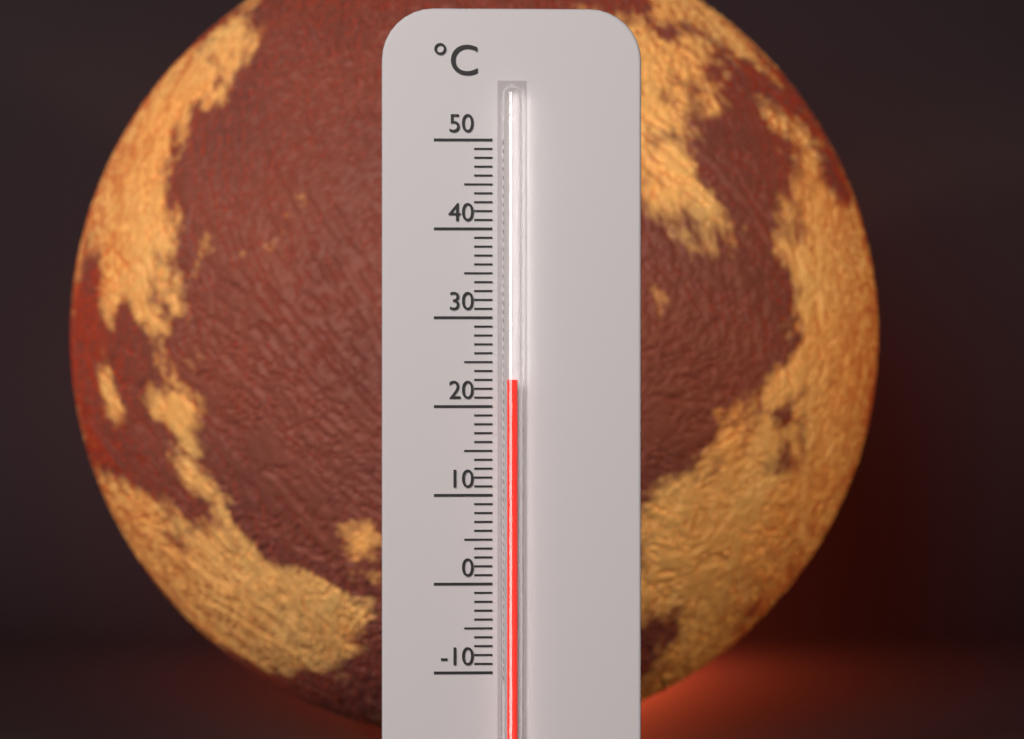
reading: 23 °C
